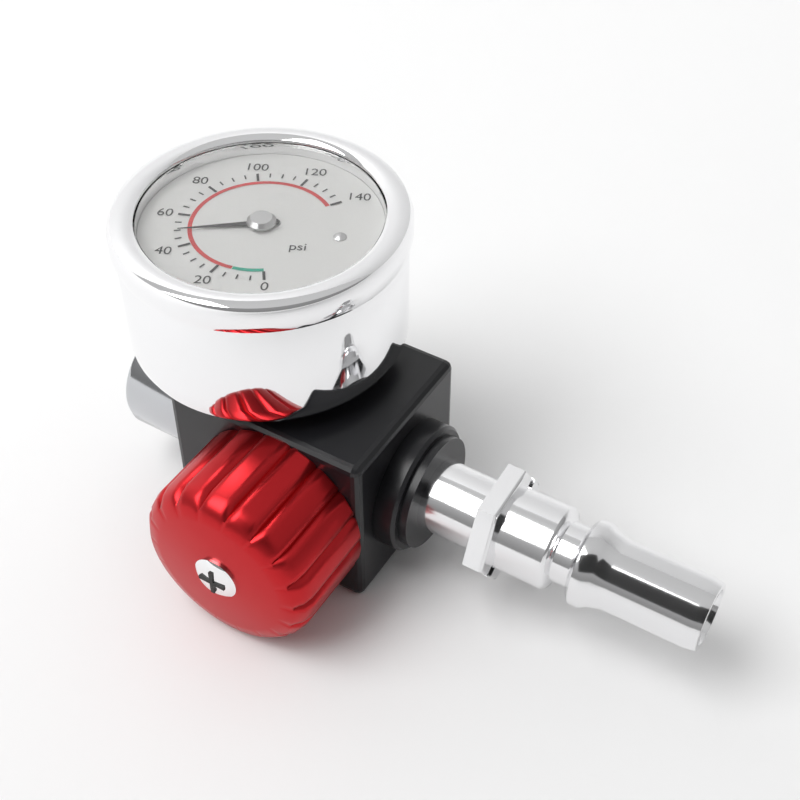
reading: 50 psi
